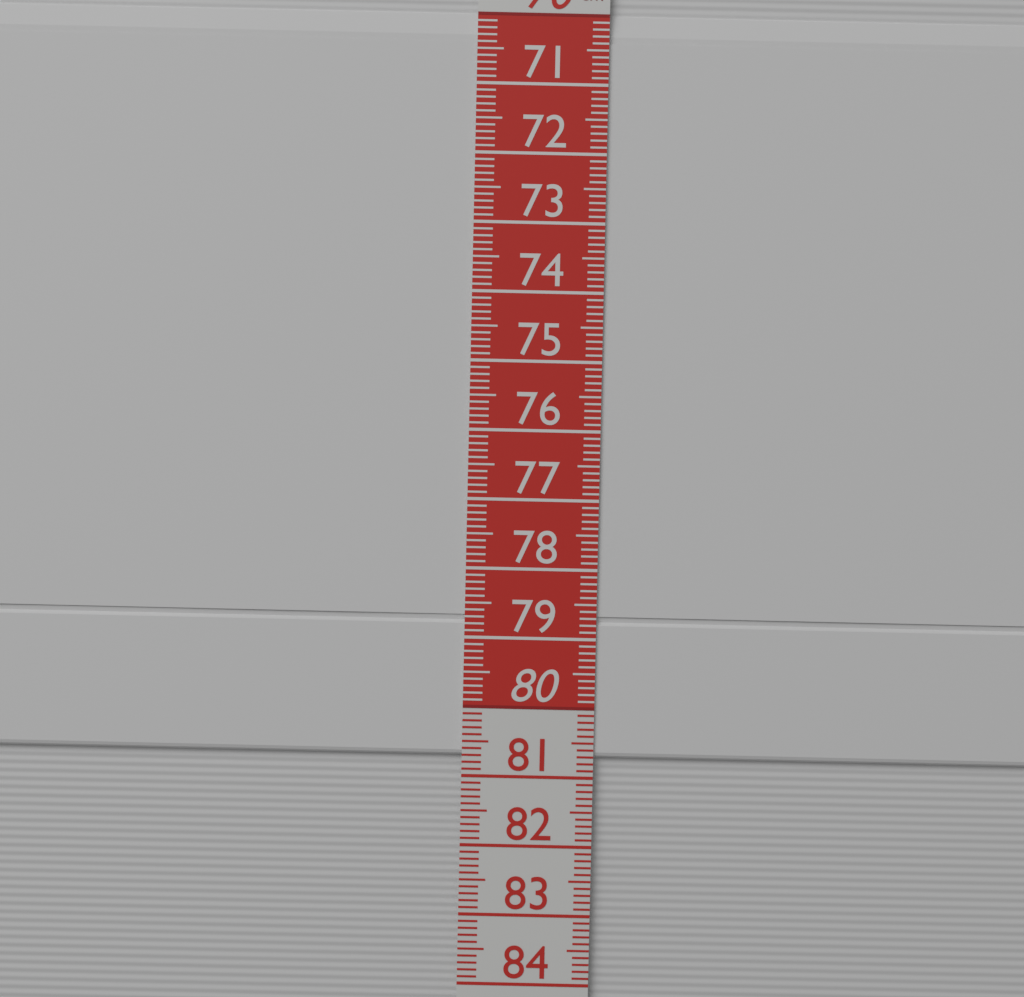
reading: 80.7 cm
